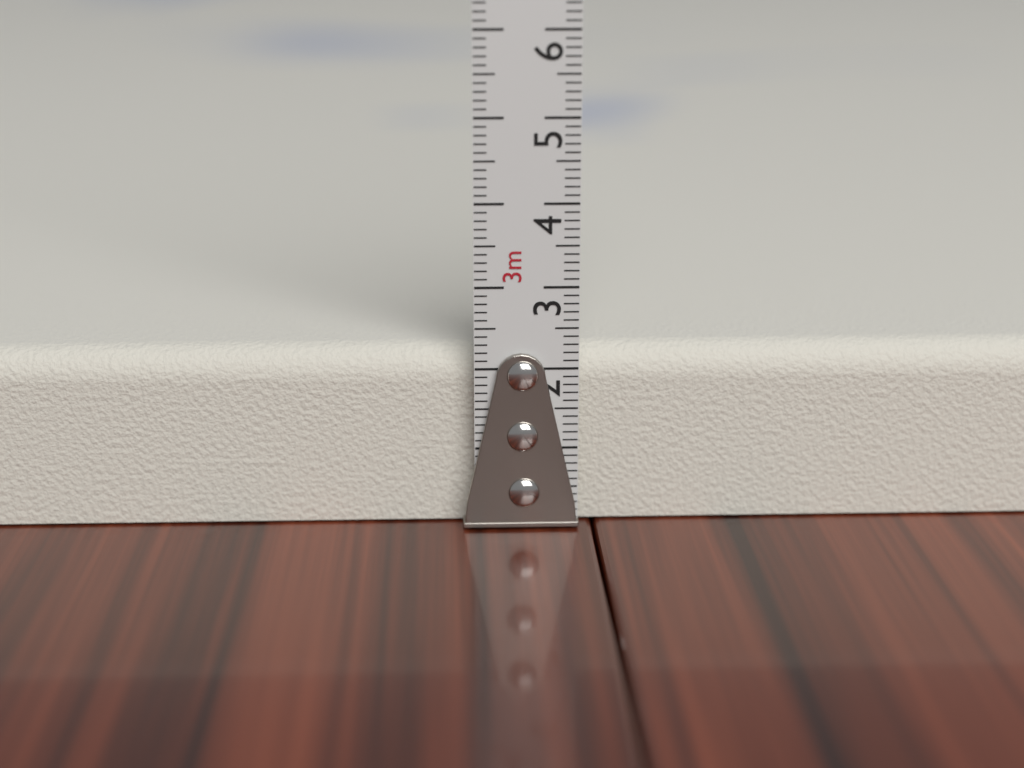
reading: 2.2 cm
